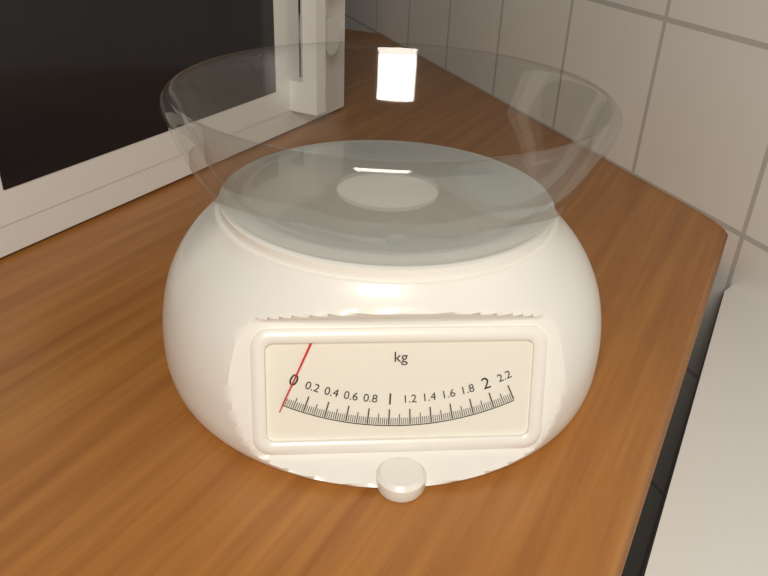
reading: 0.00 kg
